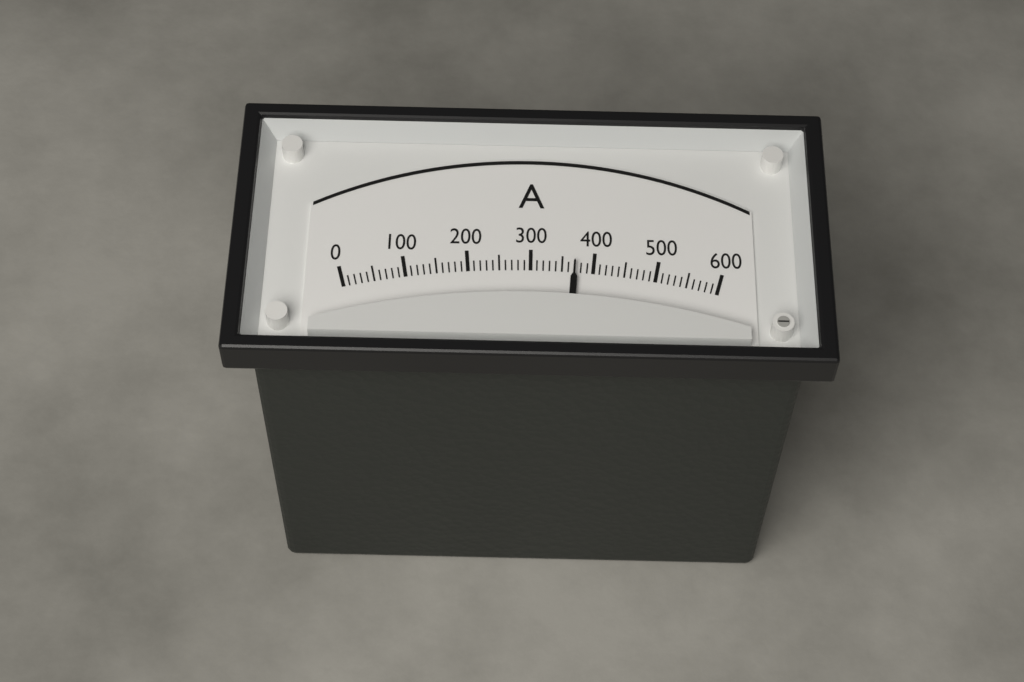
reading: 370 A
